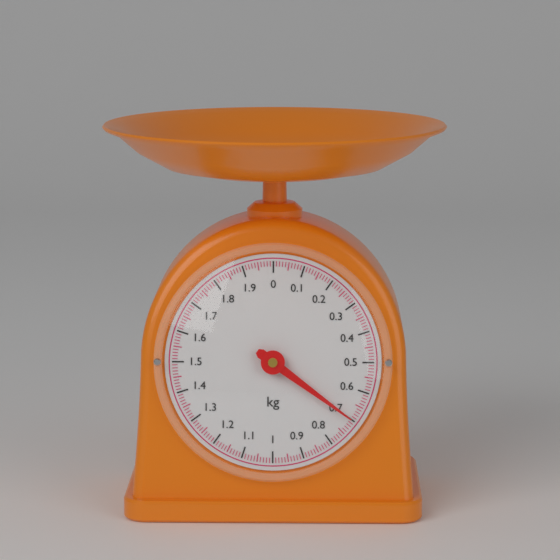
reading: 0.70 kg
